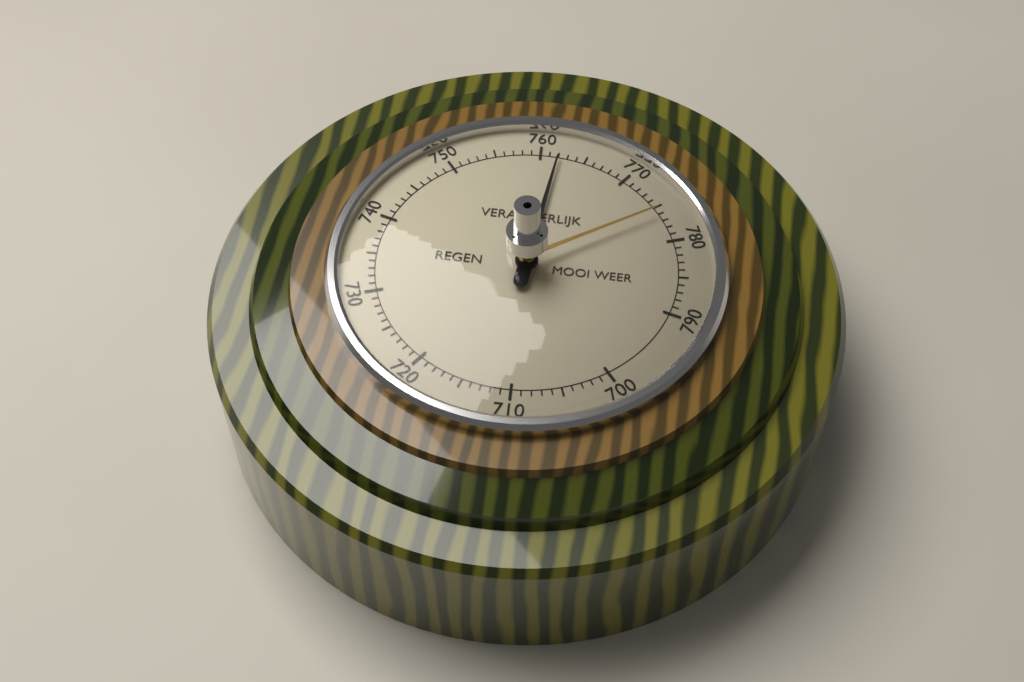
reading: 762 (no unit)
